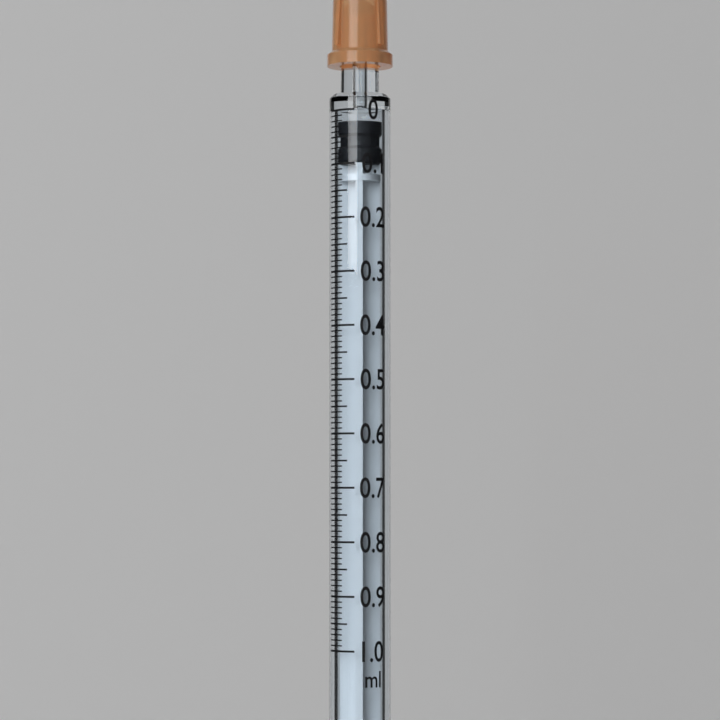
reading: 0.02 ml
